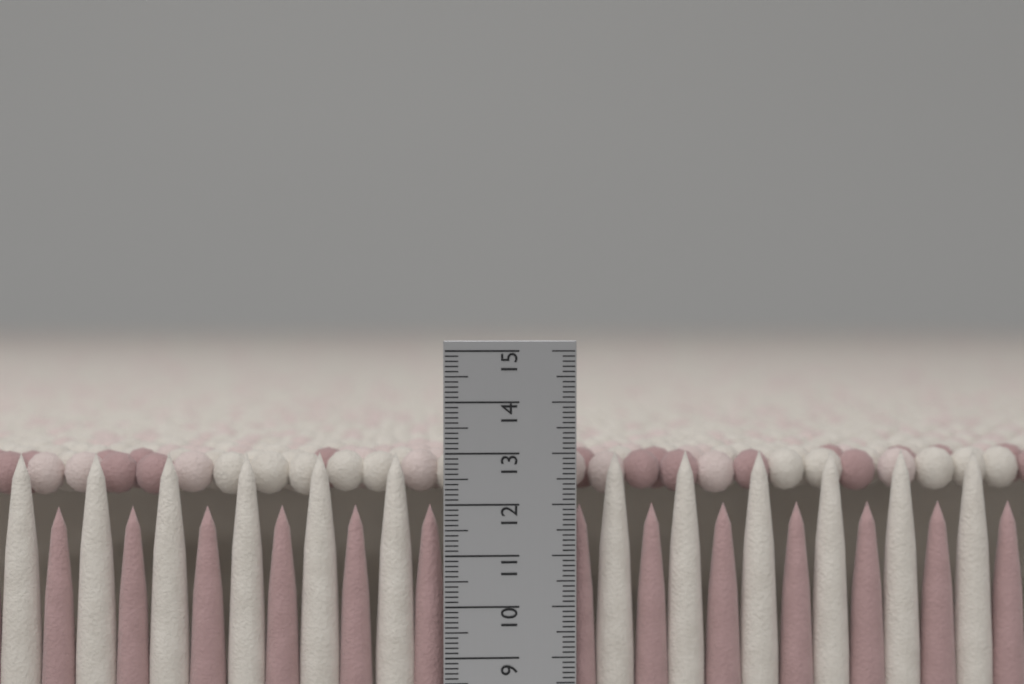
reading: 13.0 cm
